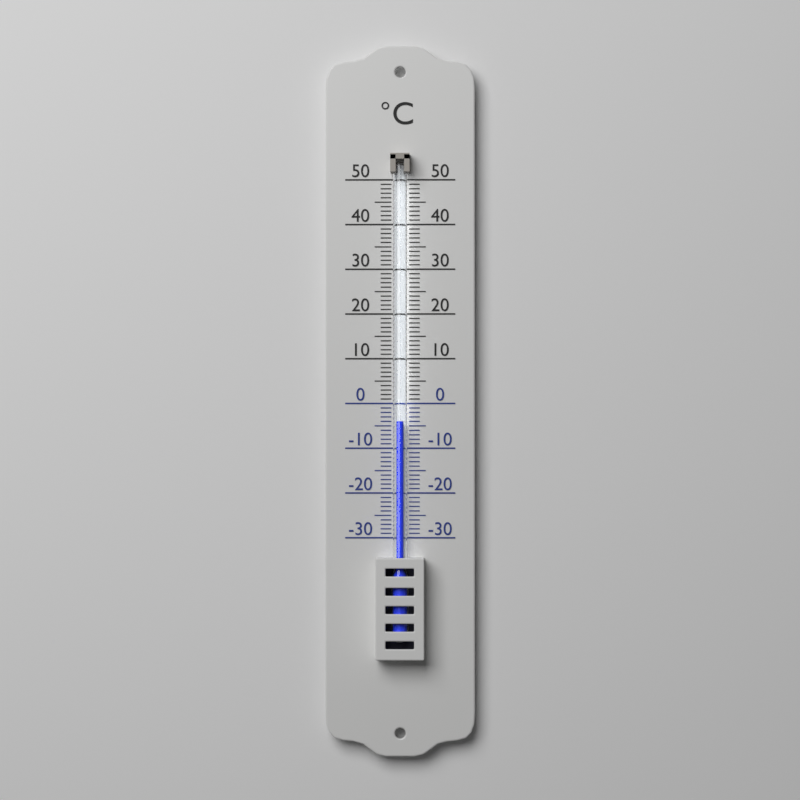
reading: -4 °C
